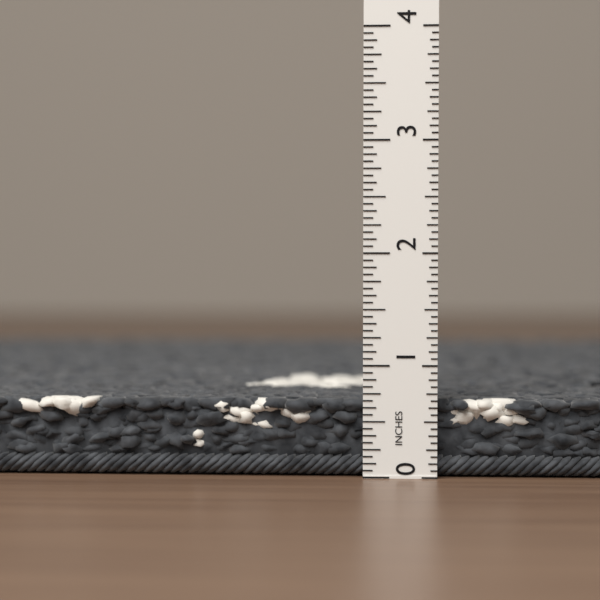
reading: 0.6875 in
